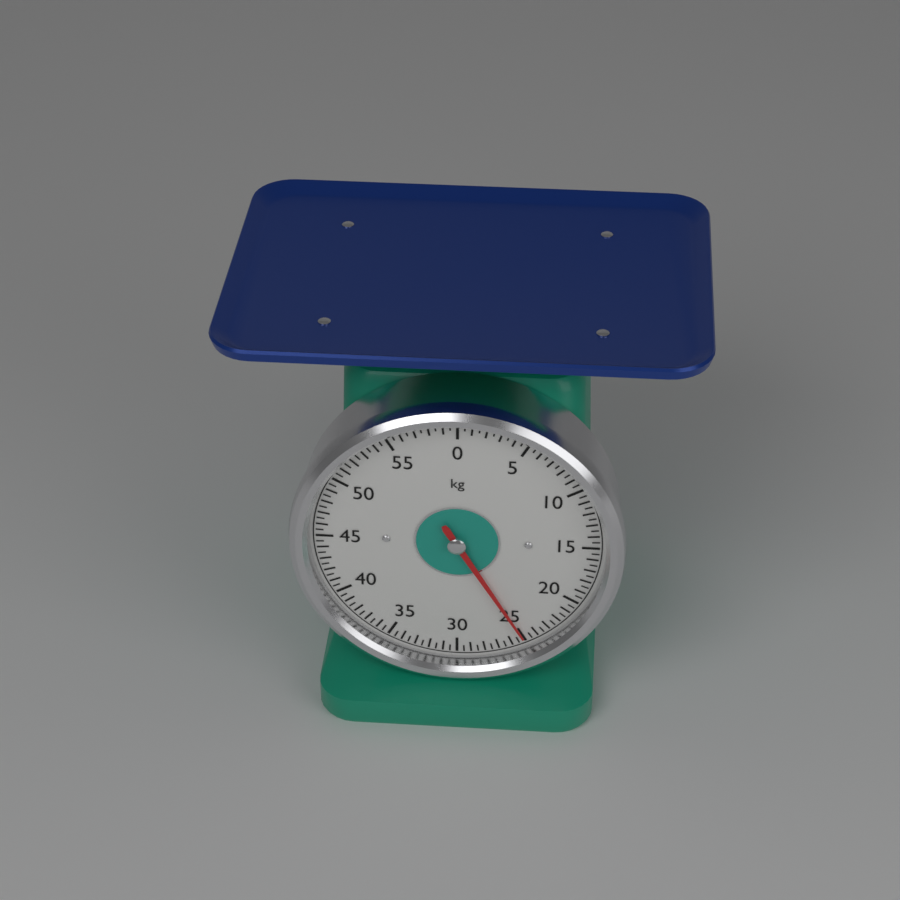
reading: 25.0 kg
